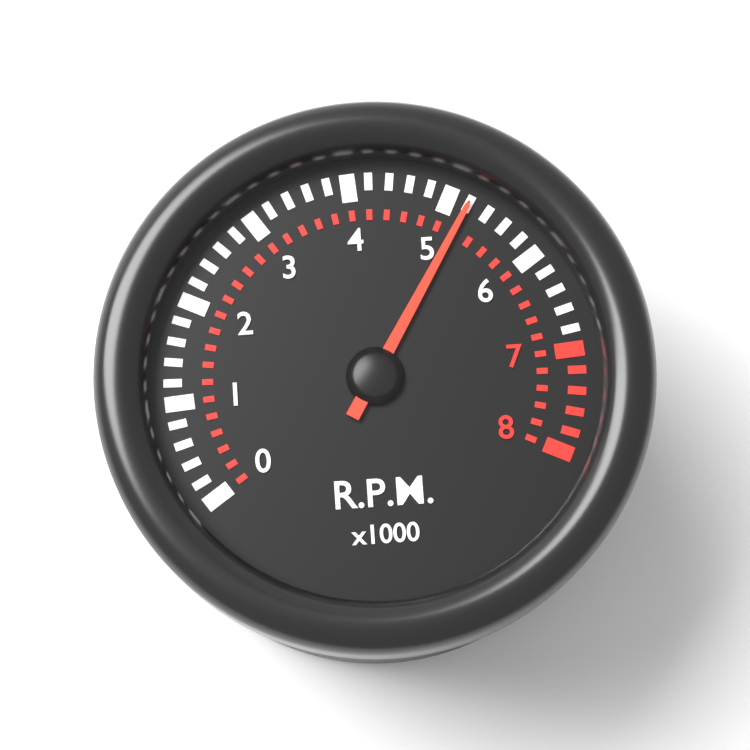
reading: 5.2 x1000 RPM
